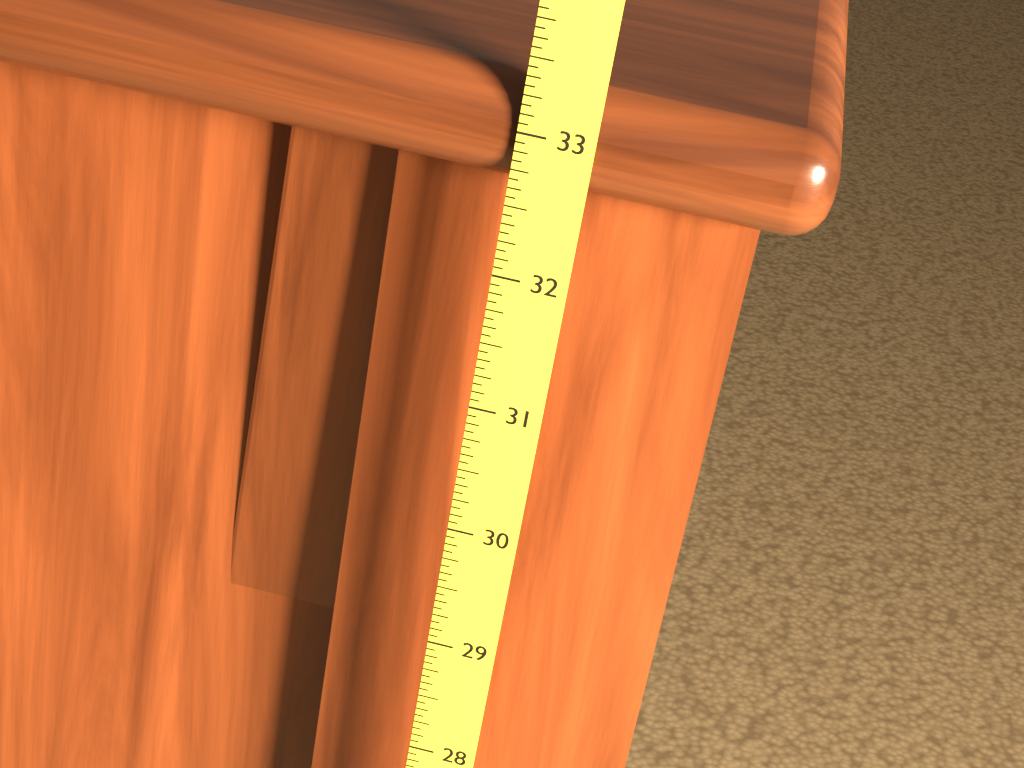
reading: 33.3125 (no unit)
